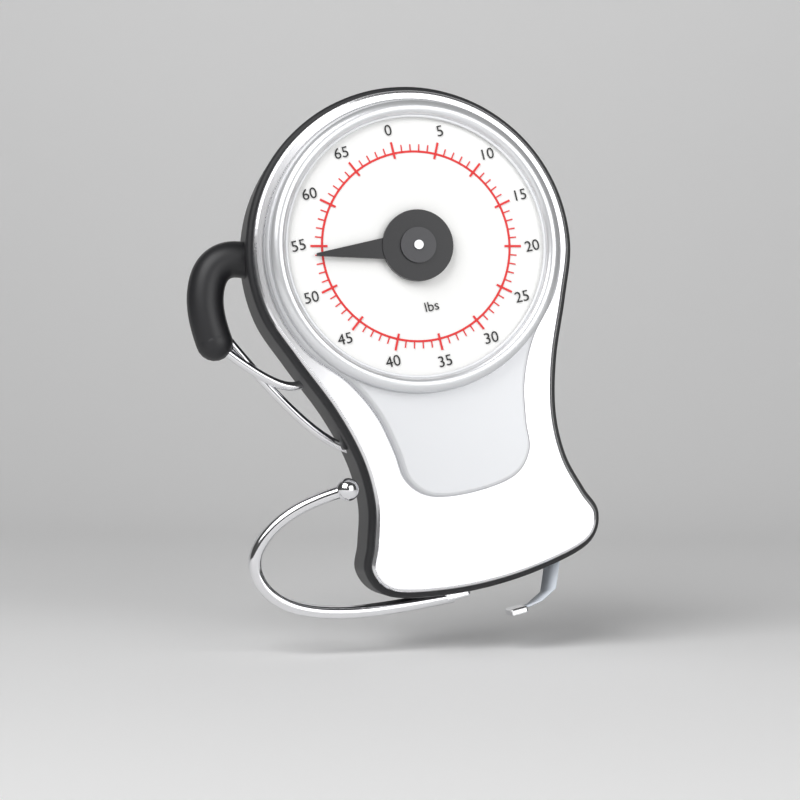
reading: 54 lbs
